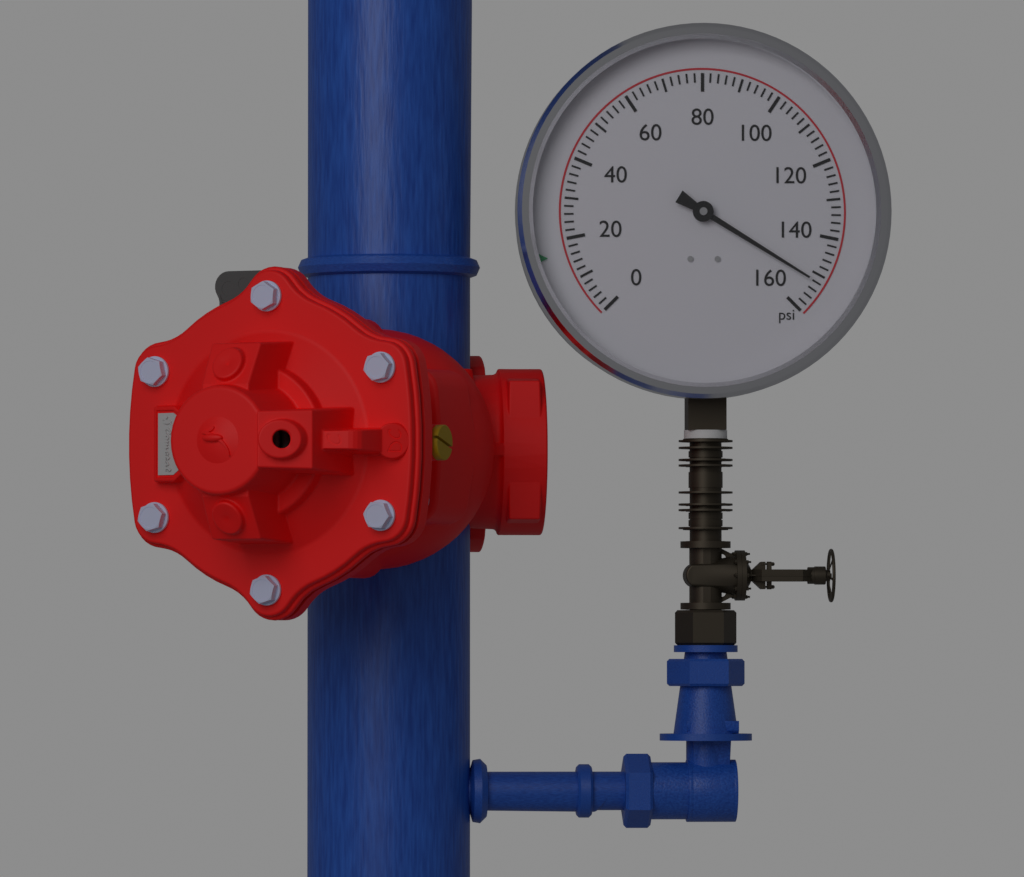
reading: 152 psi
